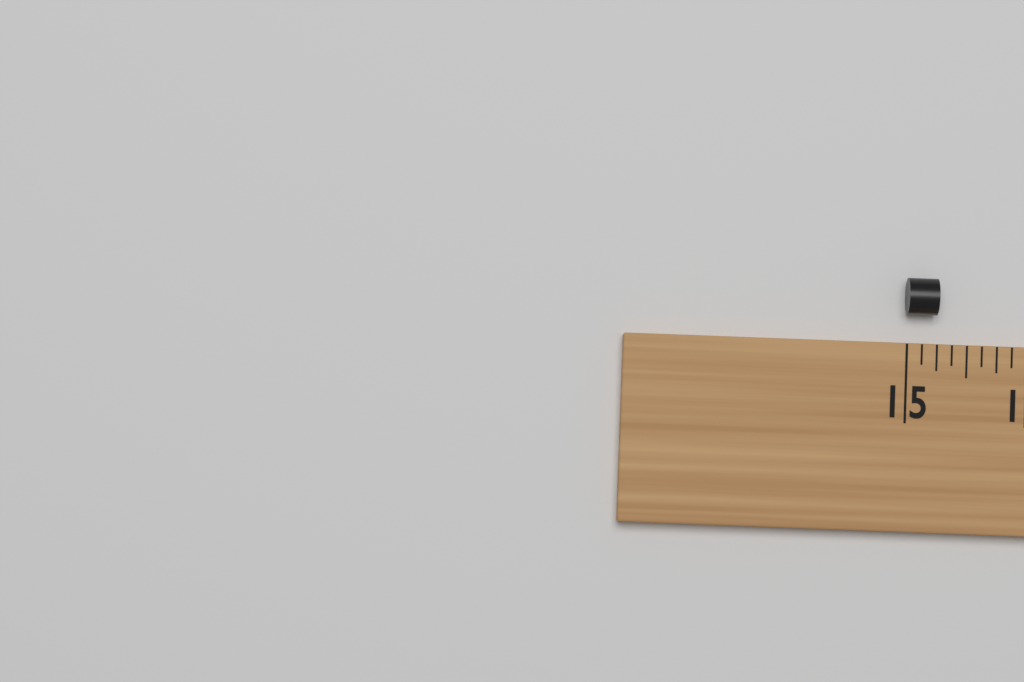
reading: 15.250 (no unit)
